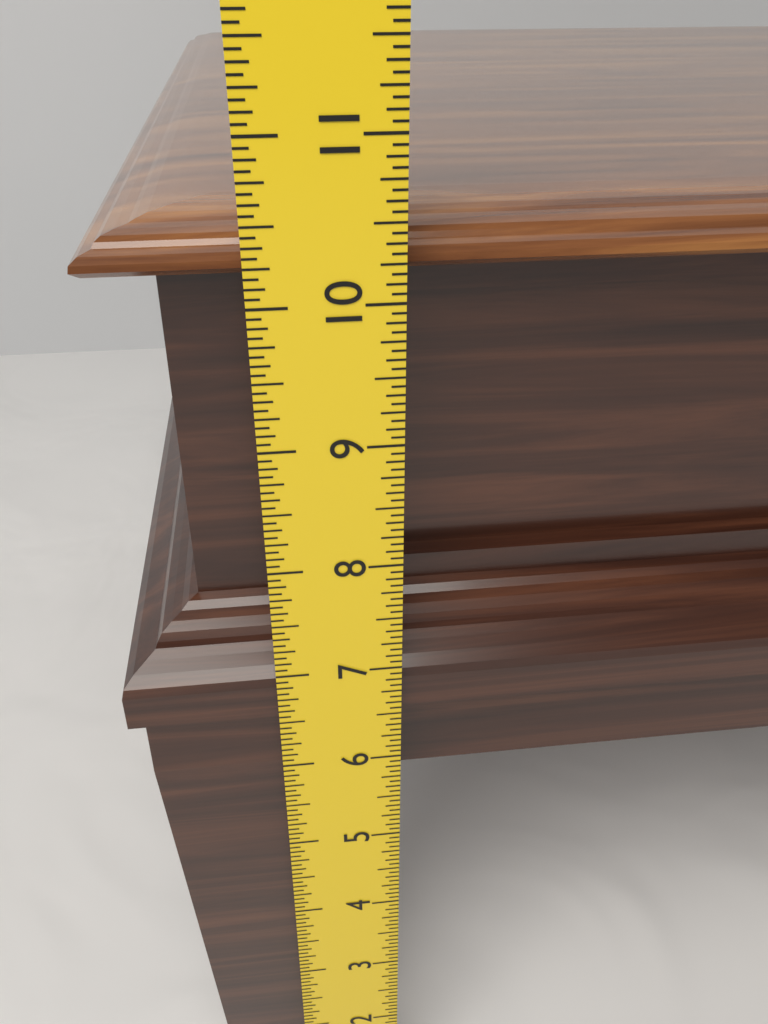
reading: 10.4375 in
